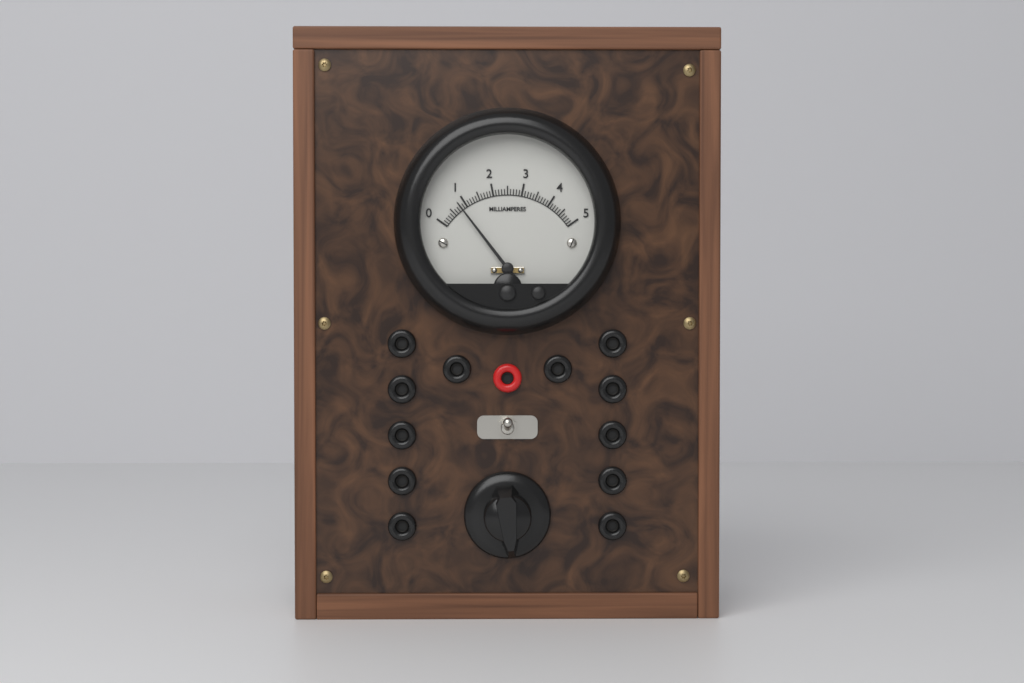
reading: 0.8 mA
